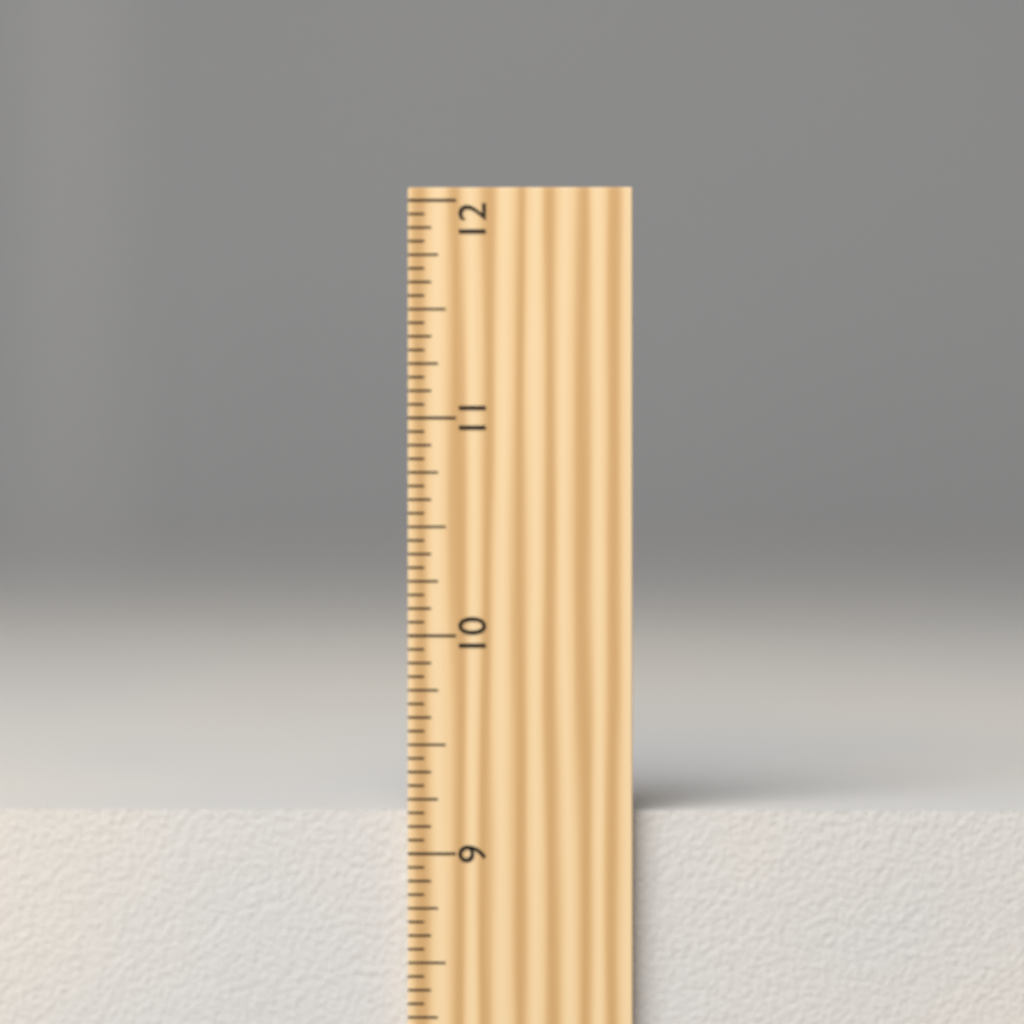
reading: 9.1875 inch
